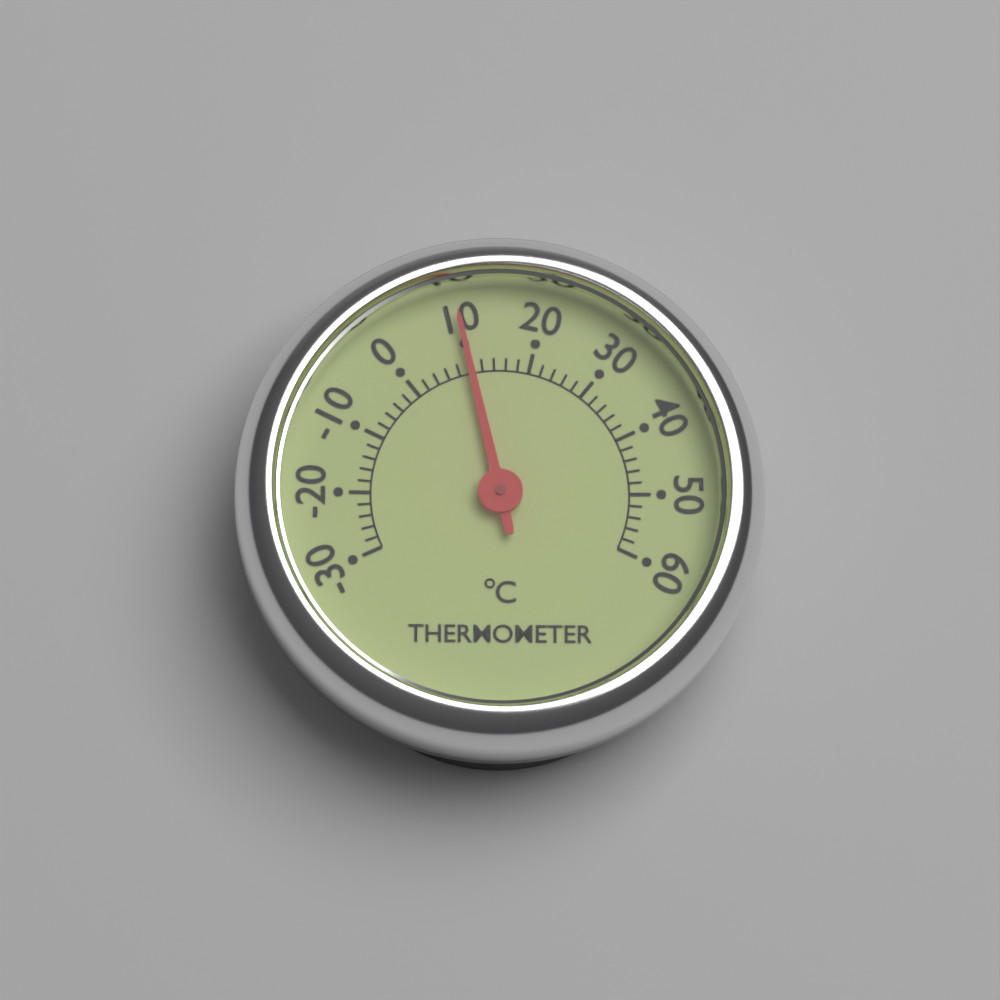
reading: 10 °C
